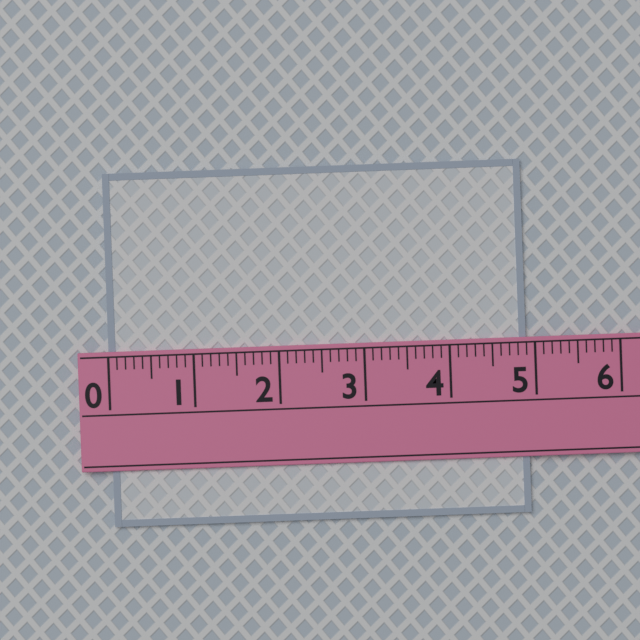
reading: 4.9 (no unit)
